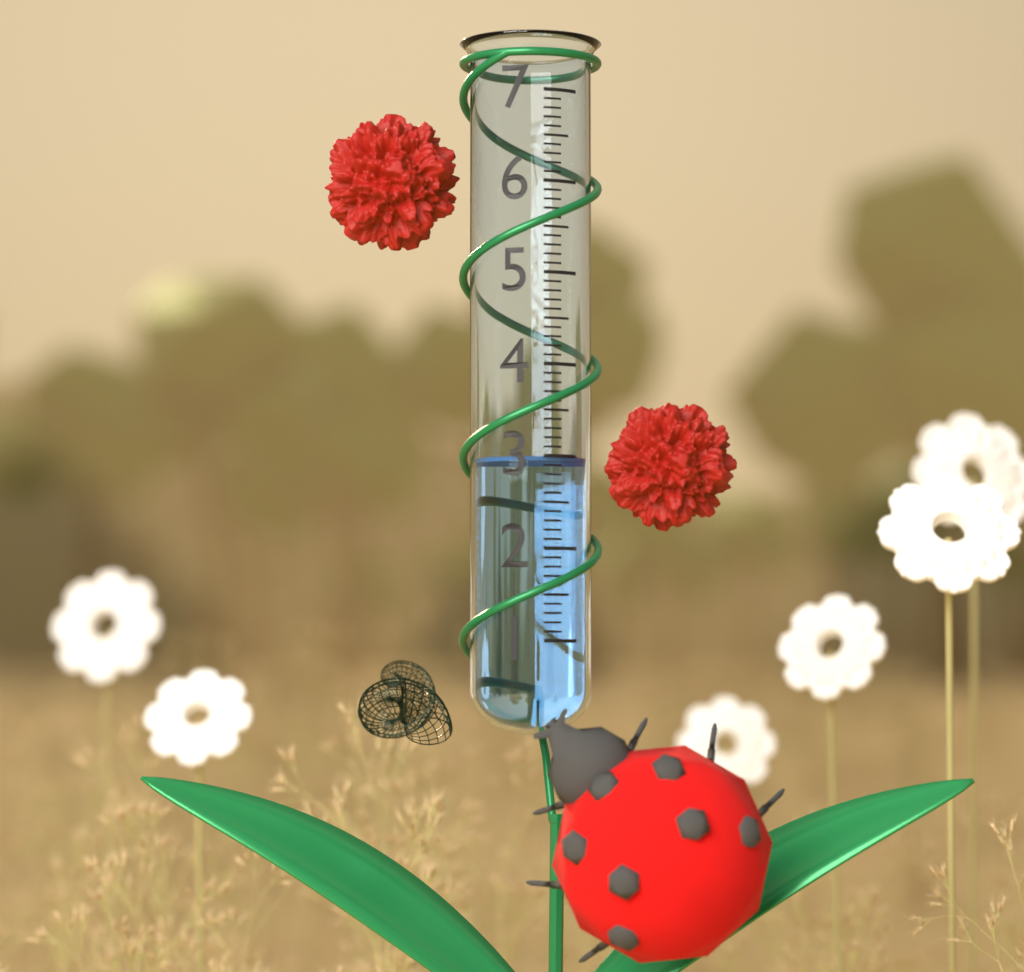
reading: 3.0 (no unit)
